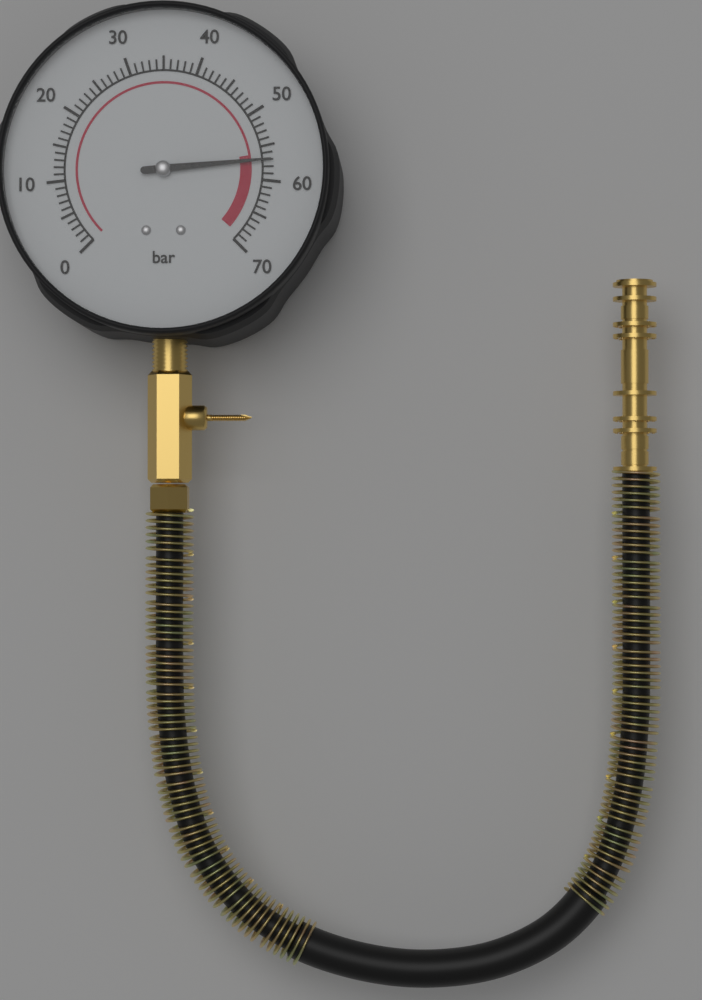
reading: 57 bar
